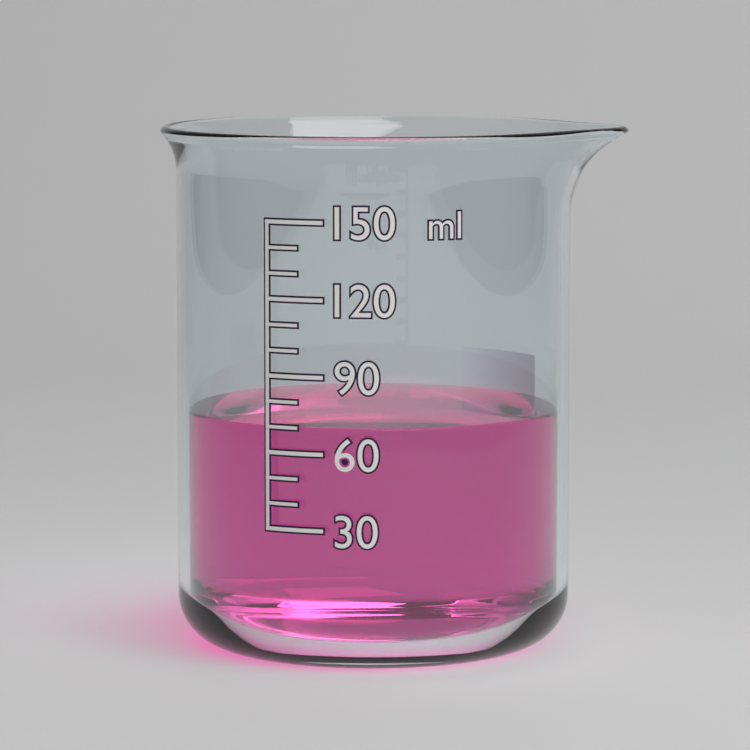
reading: 70 ml
